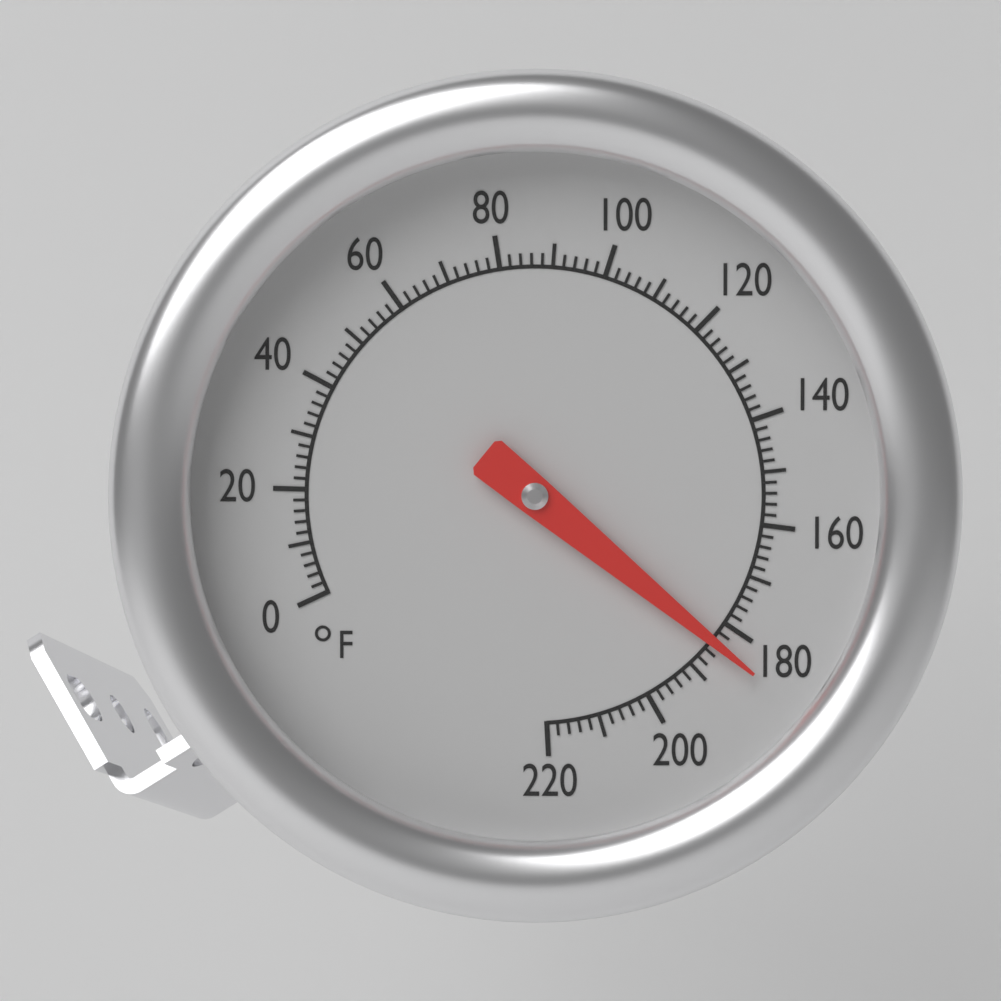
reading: 184 °F
